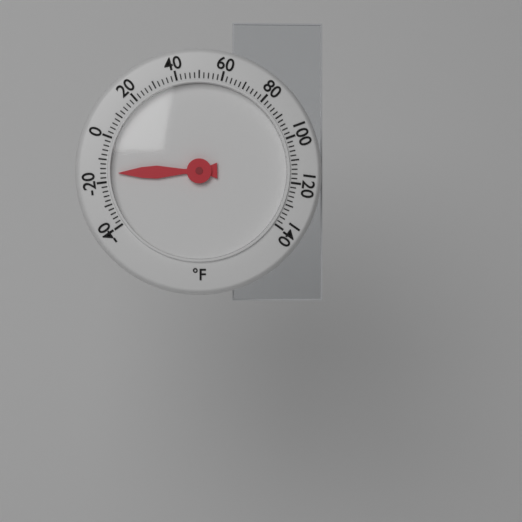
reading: -16 °F
